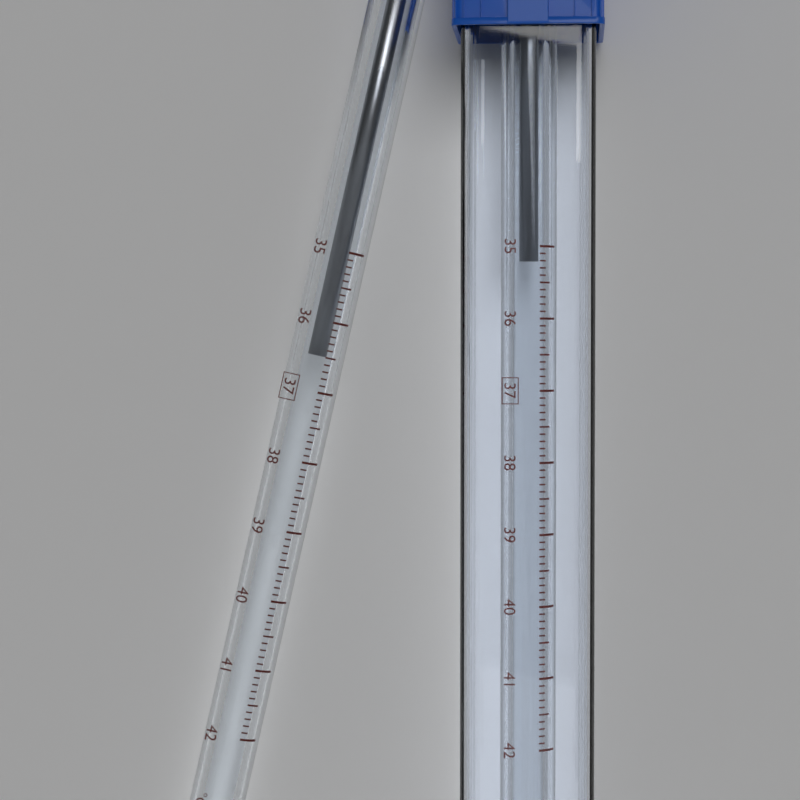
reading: 36.5 °C
